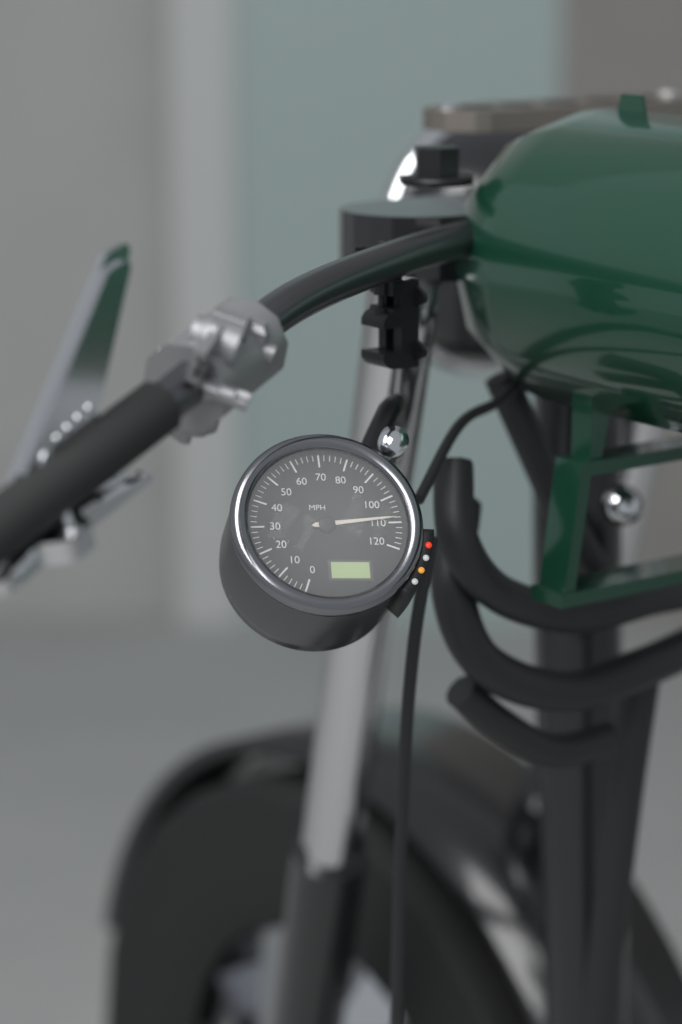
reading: 108 MPH
